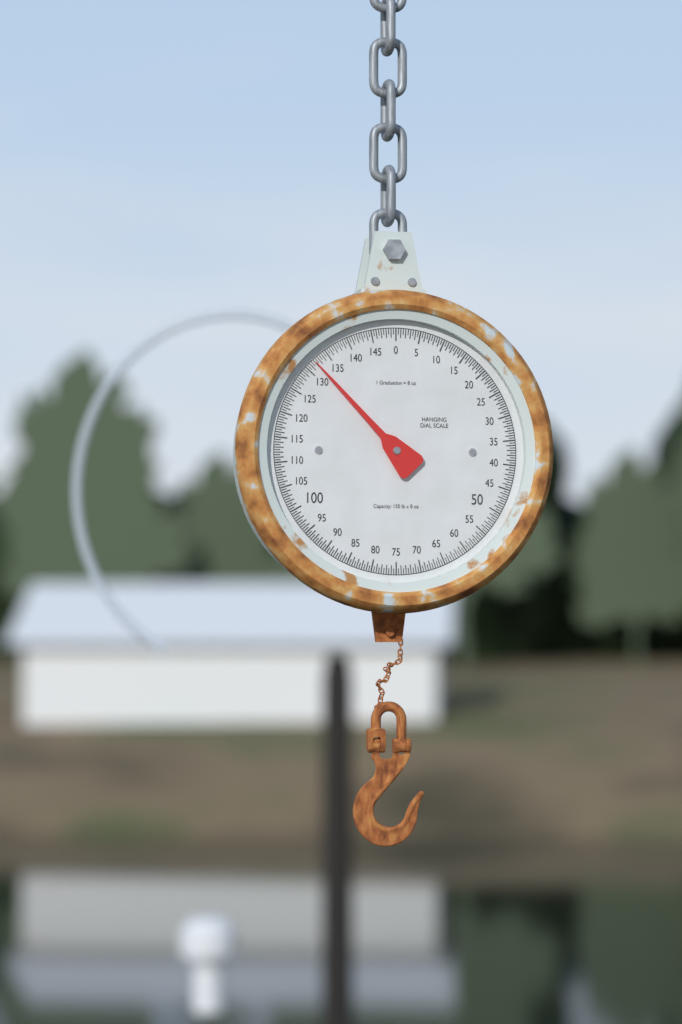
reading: 132.0 lb
